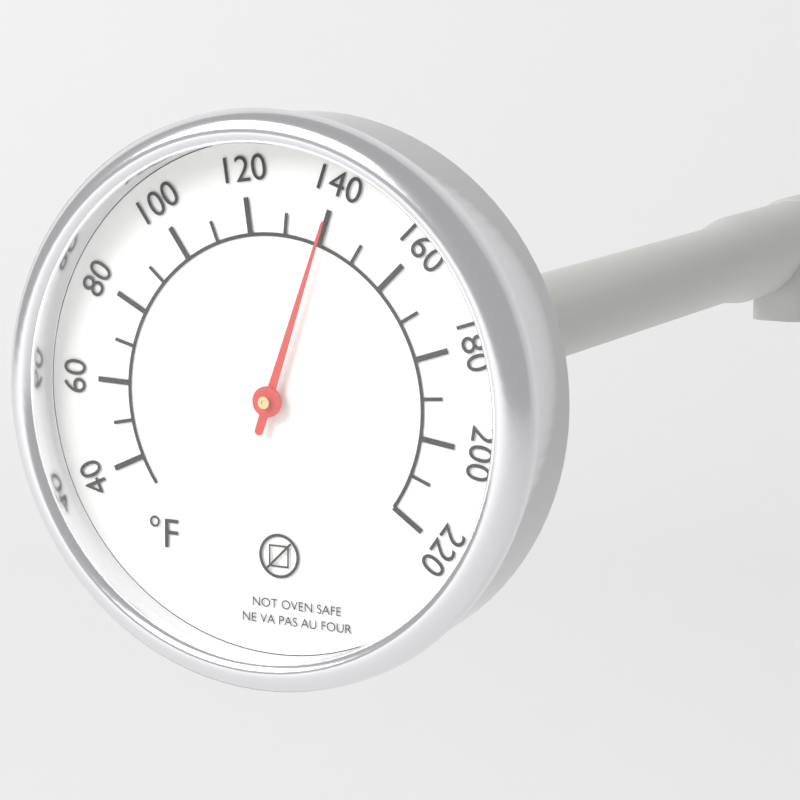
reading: 140 °F
